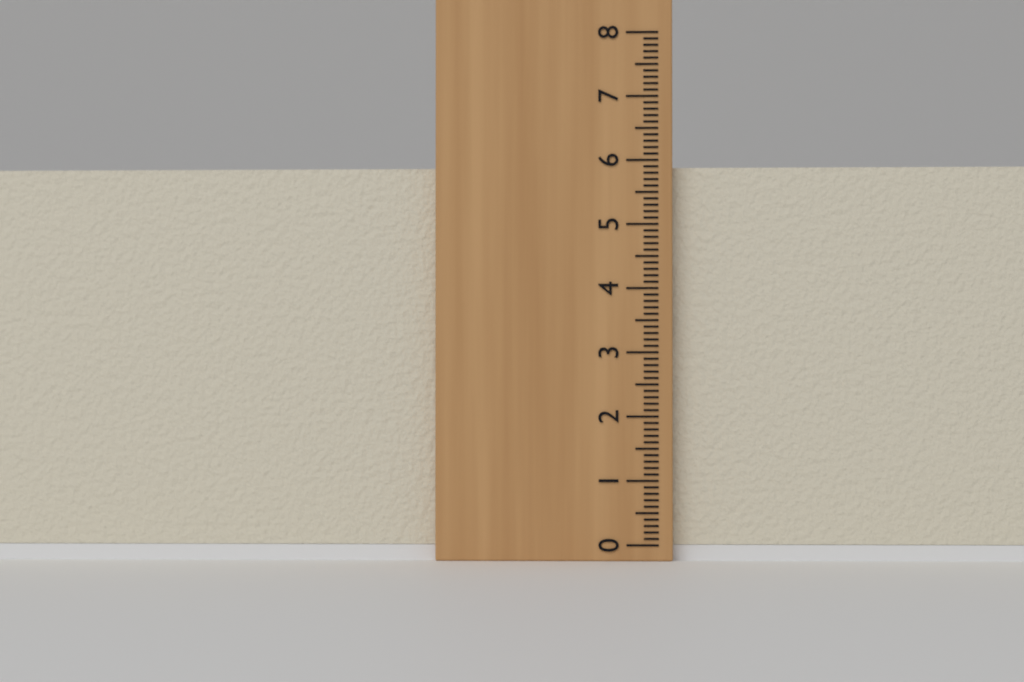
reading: 5.9 (no unit)
